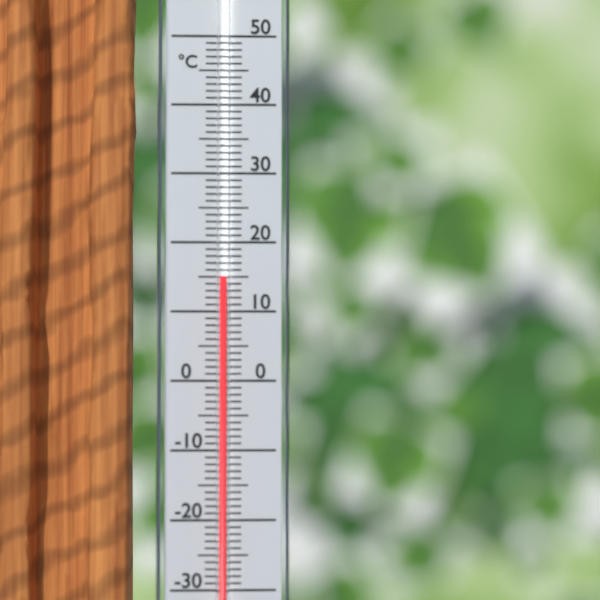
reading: 15 °C
